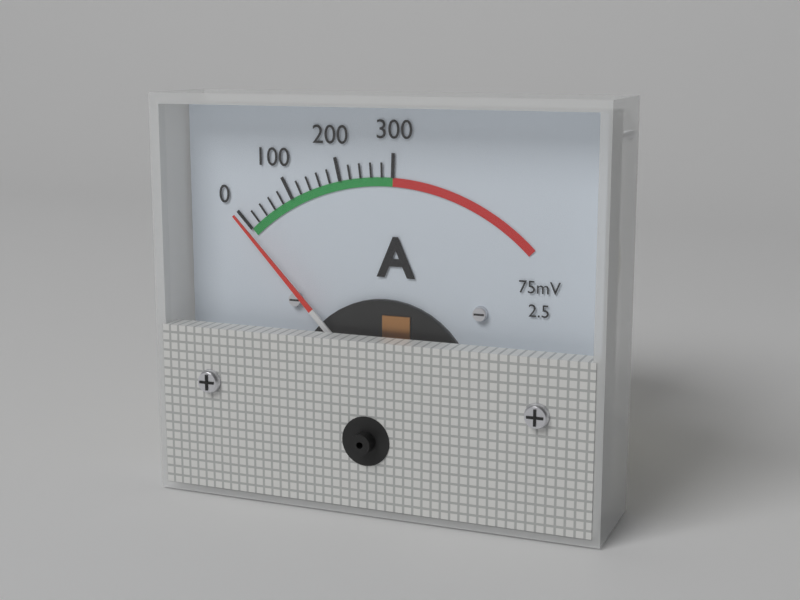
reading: 0 A
